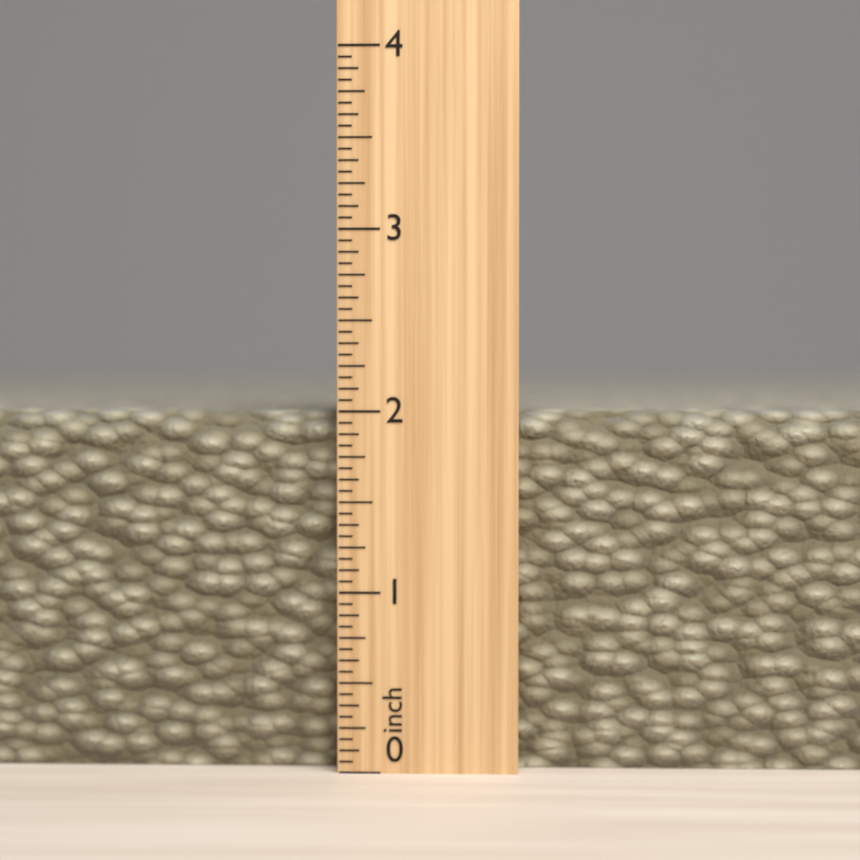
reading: 2.0000 inch
